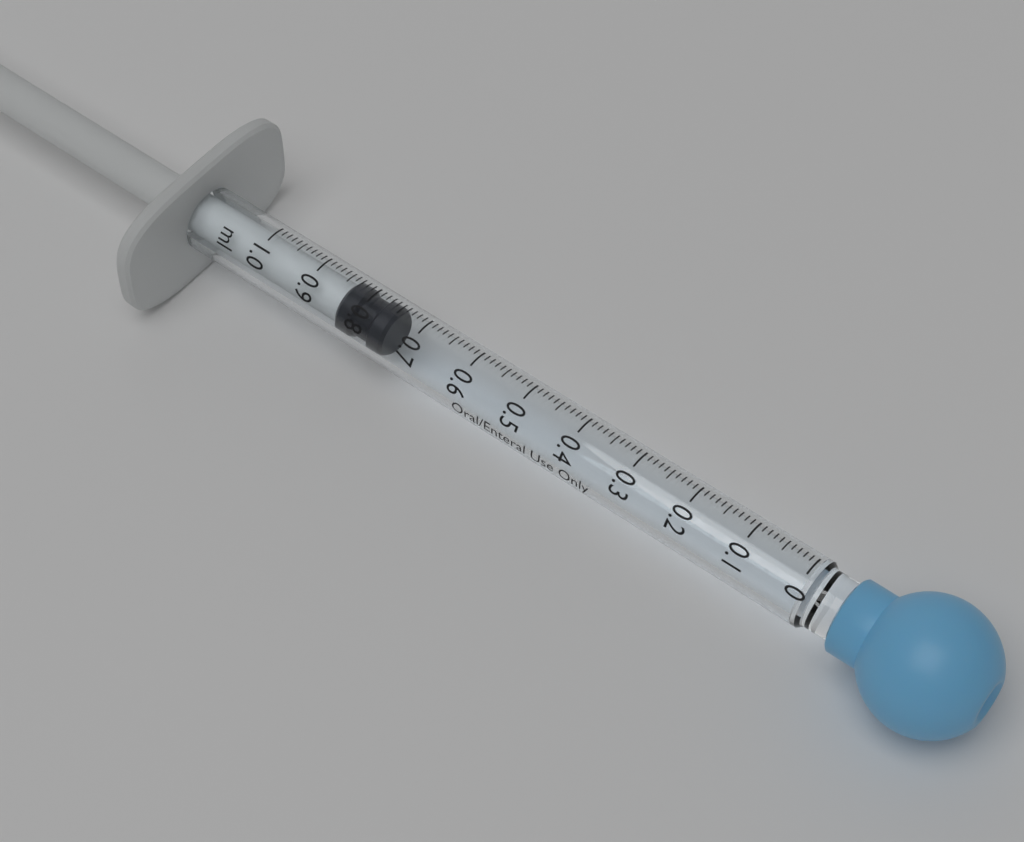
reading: 0.75 ml
